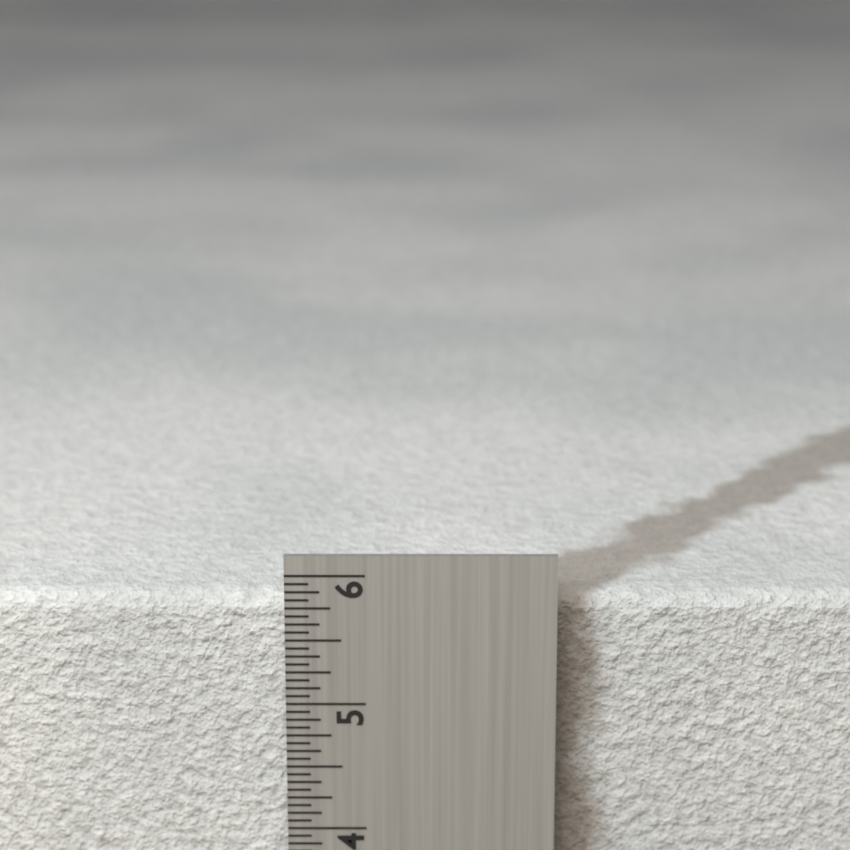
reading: 5.7500 in
